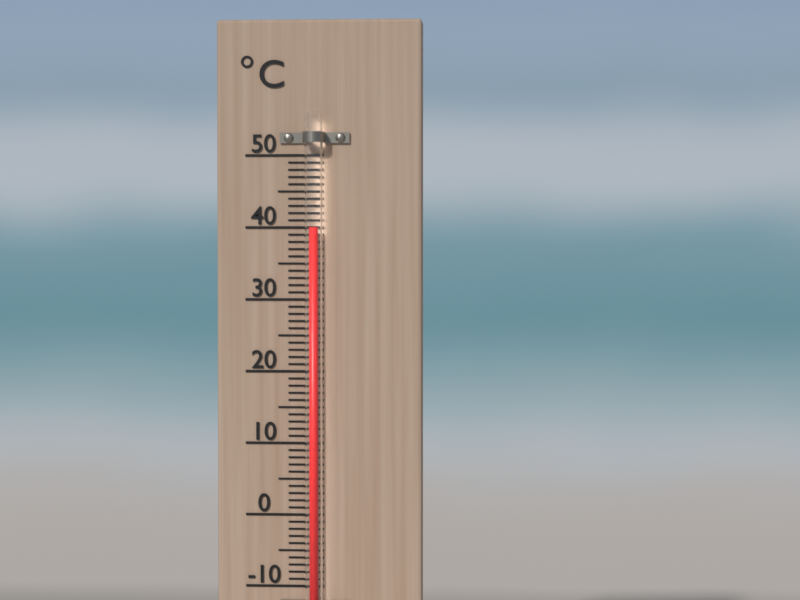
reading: 40 °C
